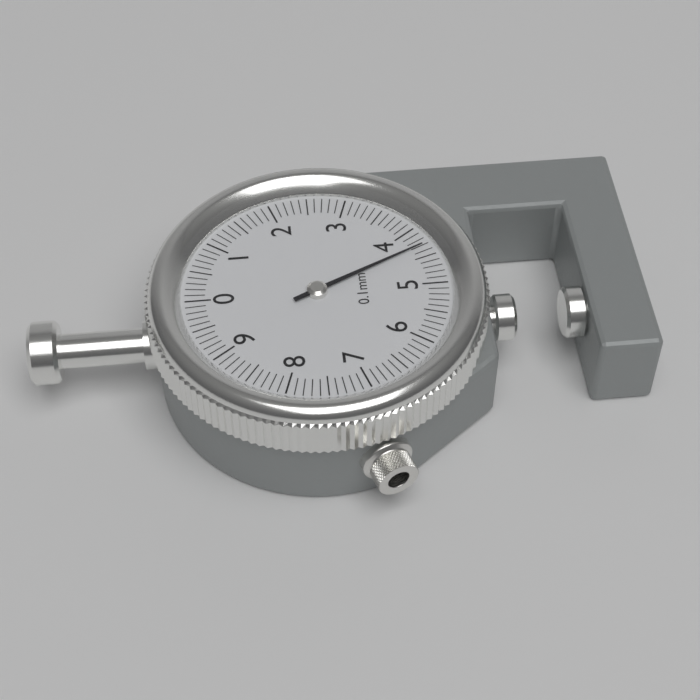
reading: 4.3 mm
